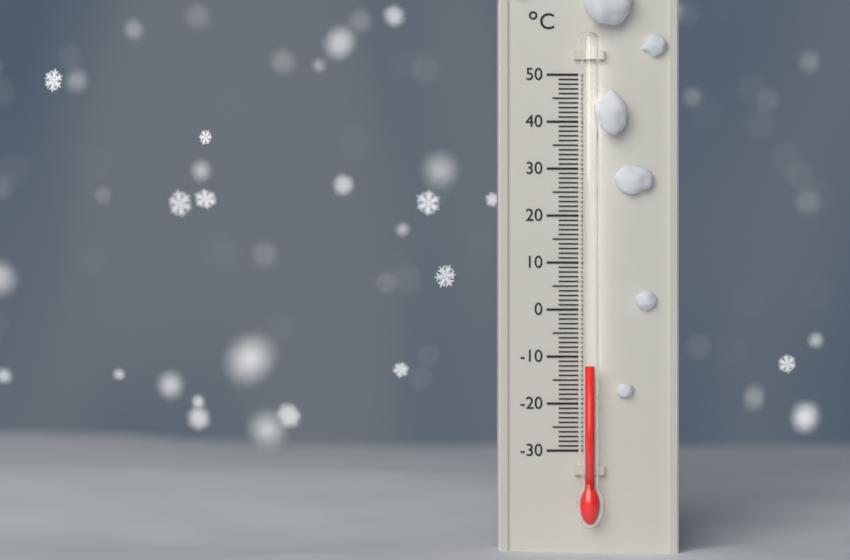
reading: -12 °C
